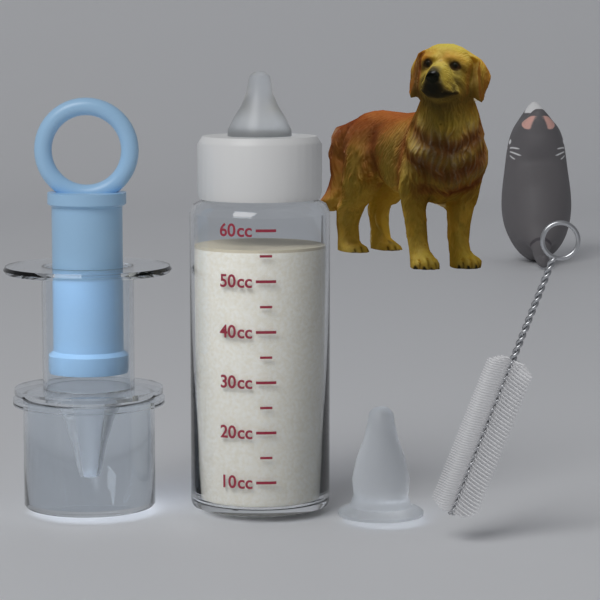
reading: 56 cc
